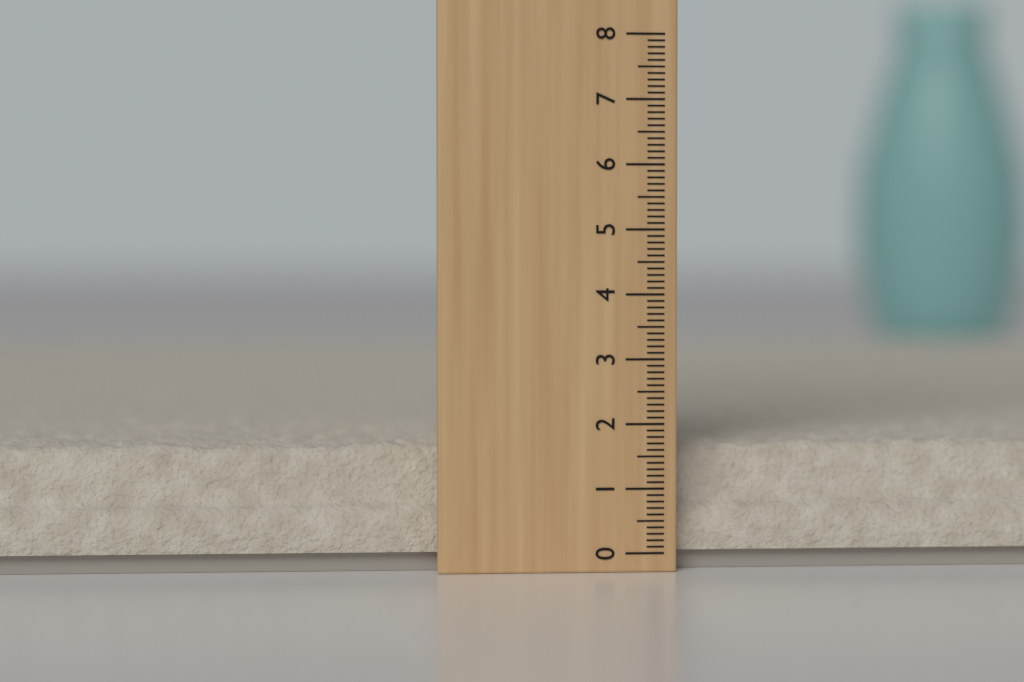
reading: 1.7 (no unit)
